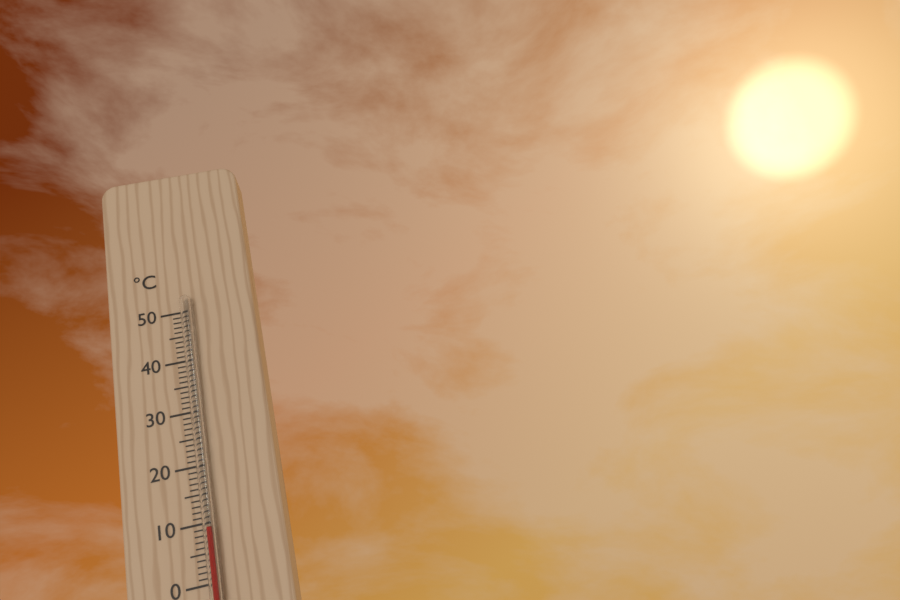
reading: 9 °C
